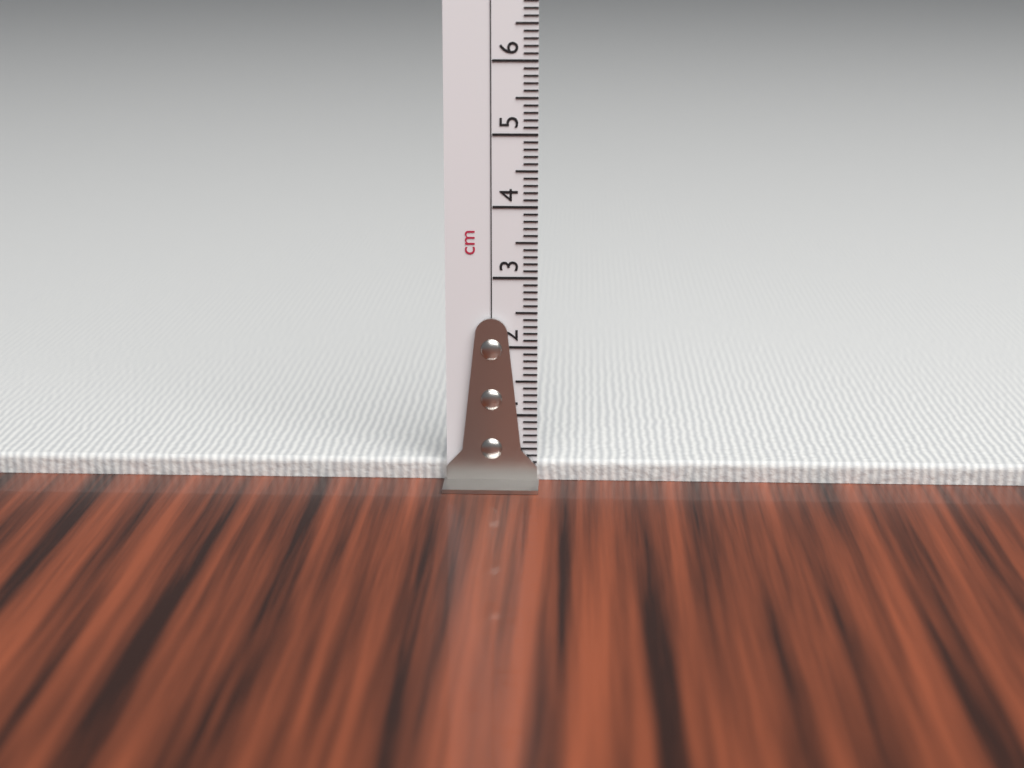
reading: 0.3 cm
